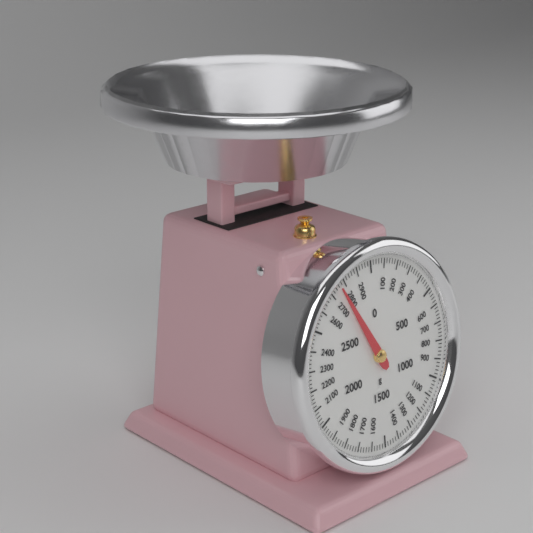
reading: 2760 g
